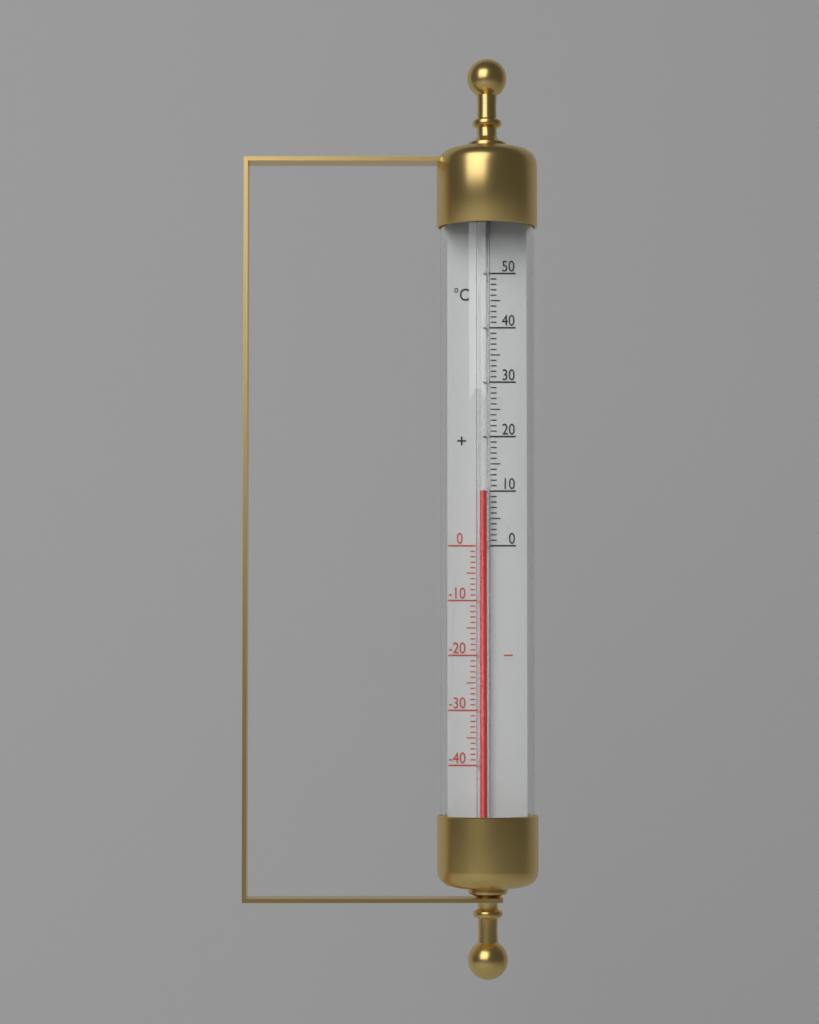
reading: 10 °C
